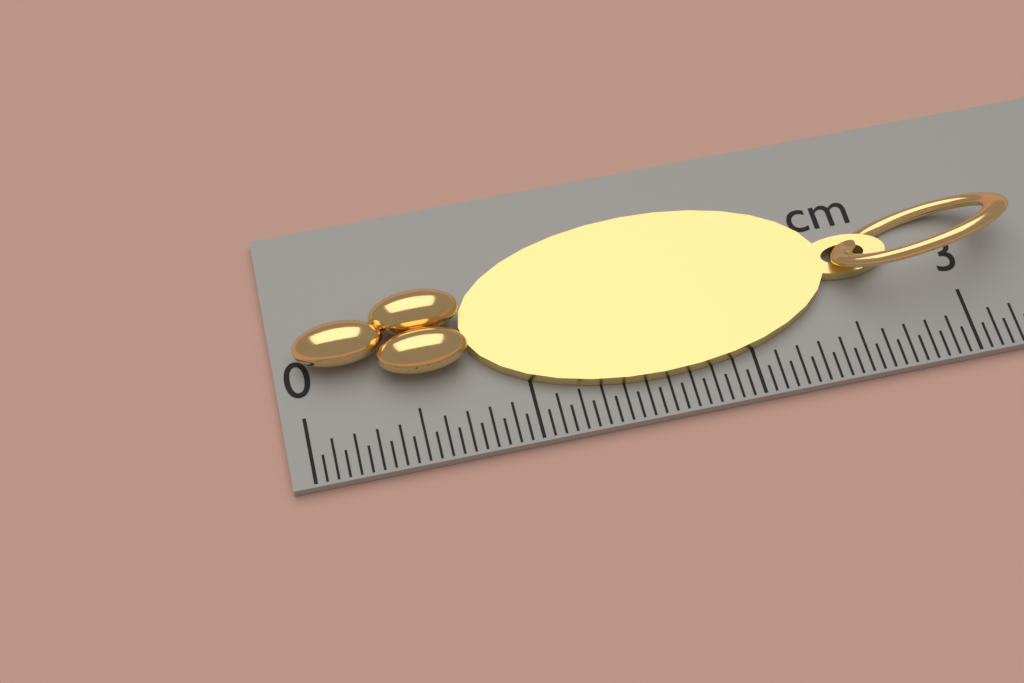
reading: 3.30 cm
